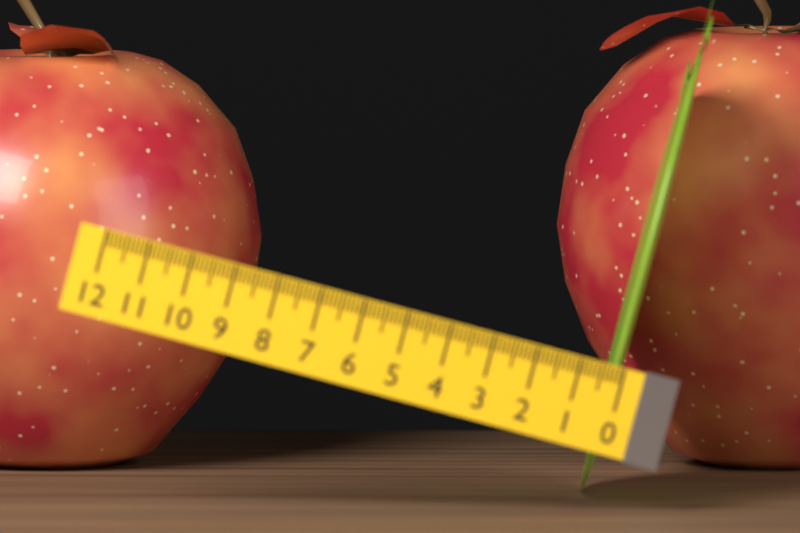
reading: 0.4 (no unit)
